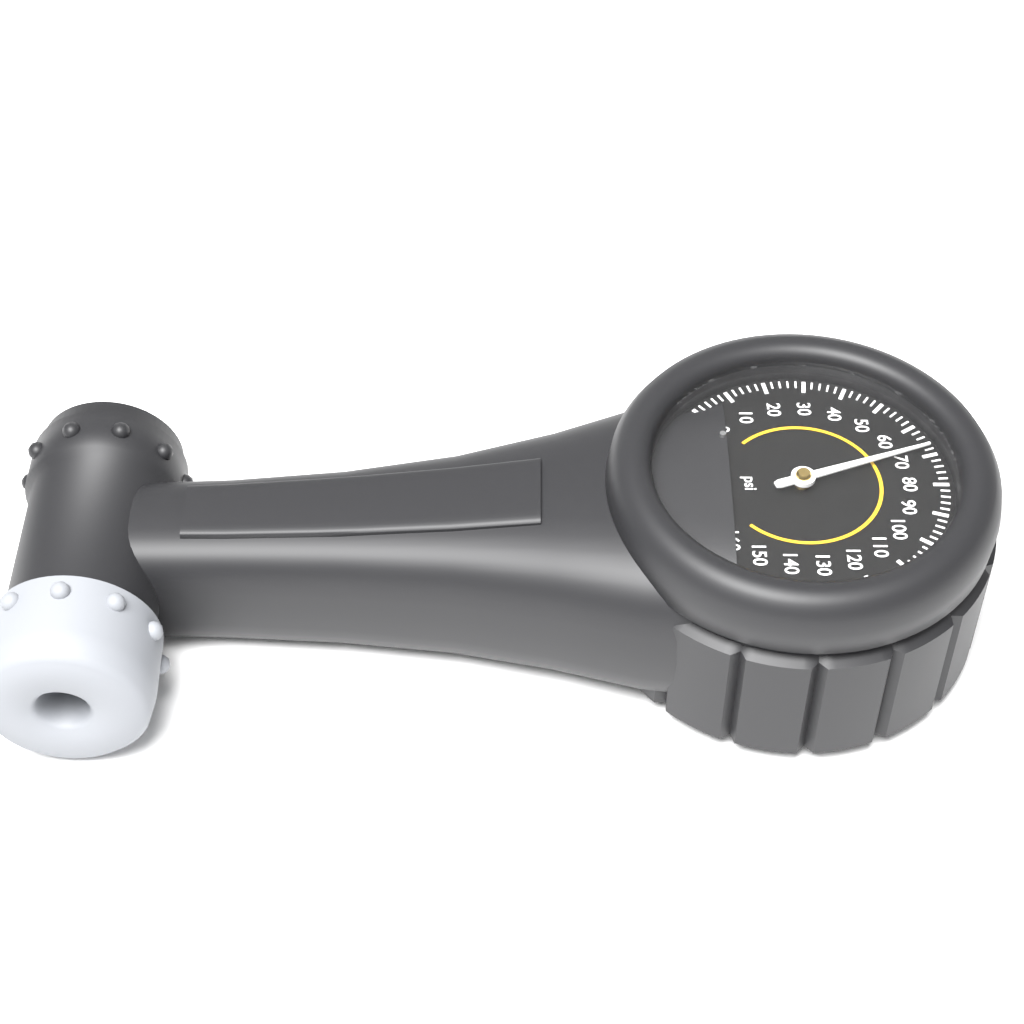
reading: 68 psi
